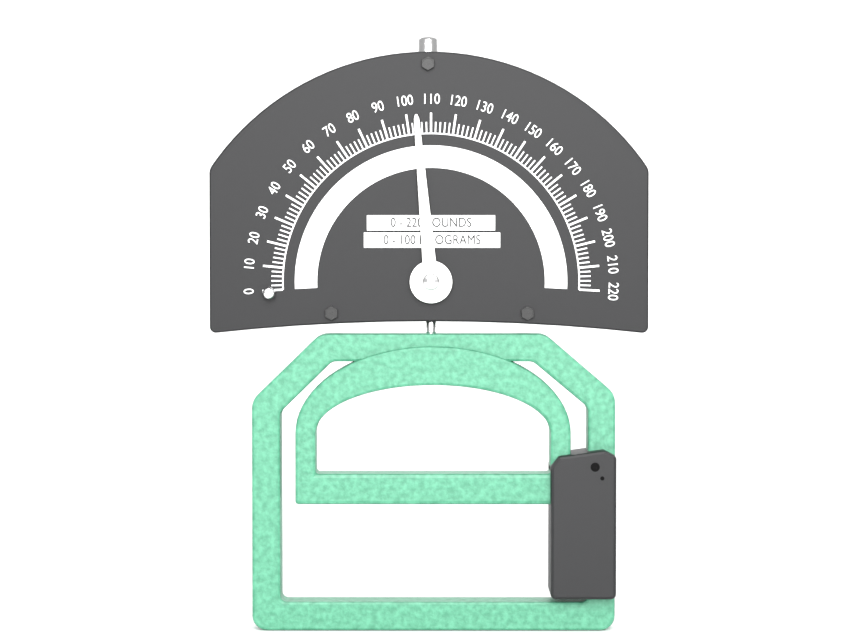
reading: 104 lb
